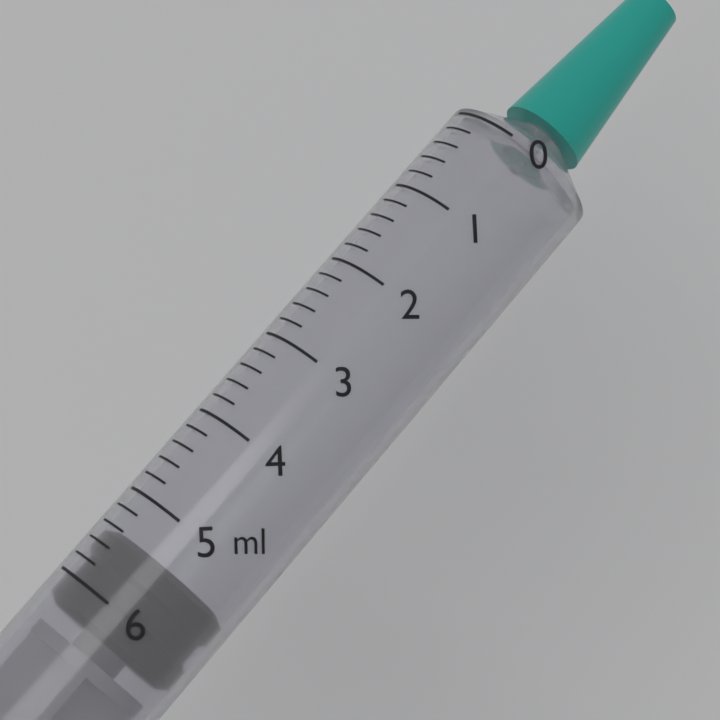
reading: 5.4 ml
